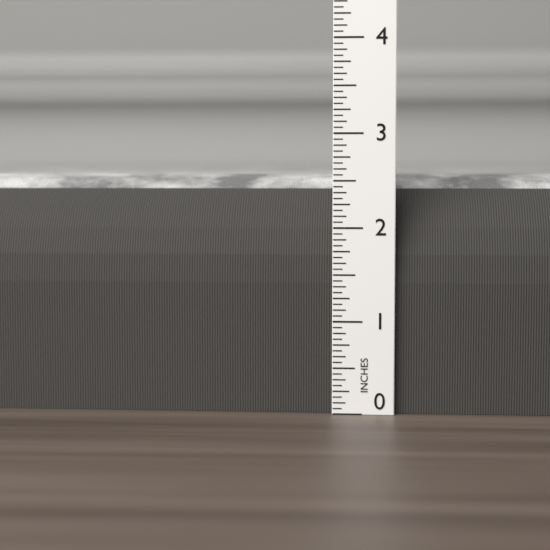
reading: 2.5625 in
